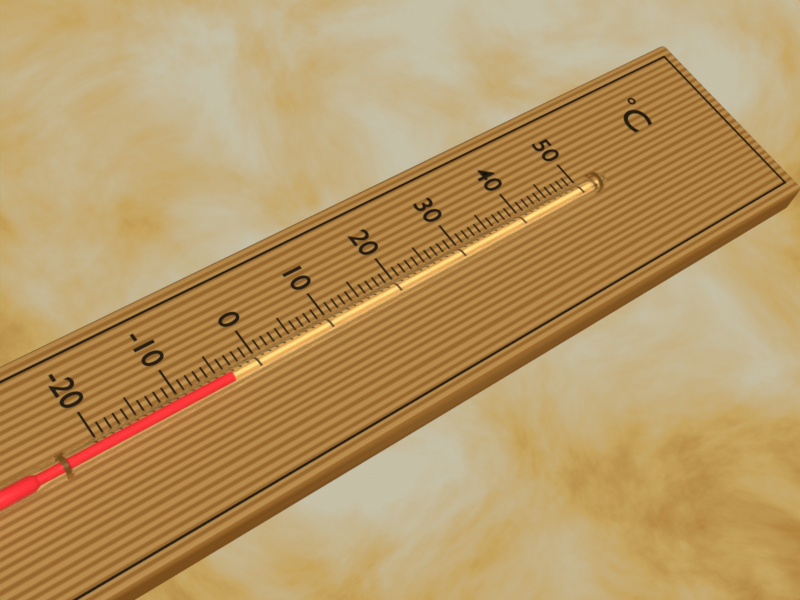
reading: -4 °C
